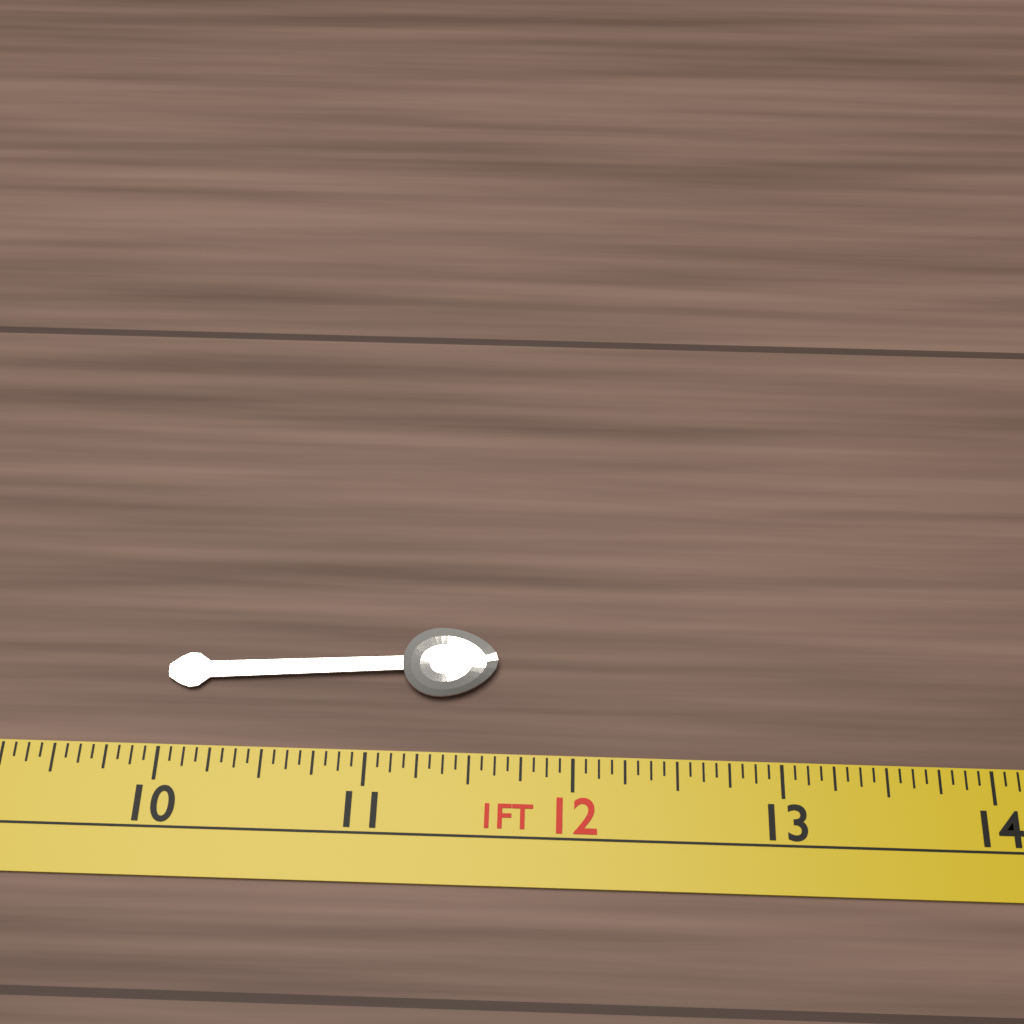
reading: 11.6250 in
